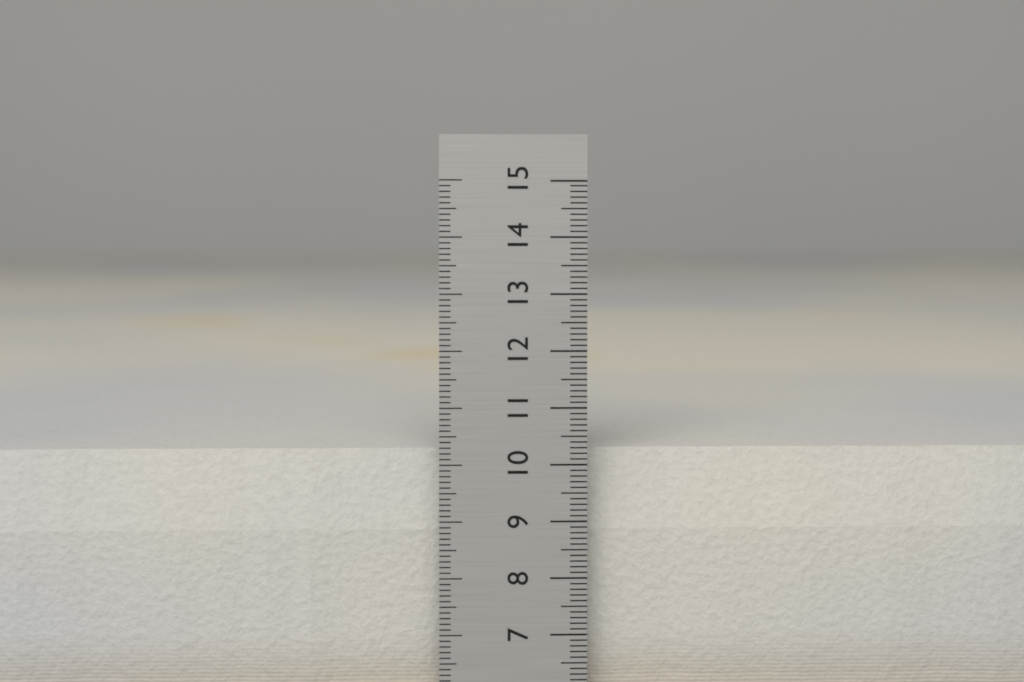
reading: 10.2 cm
